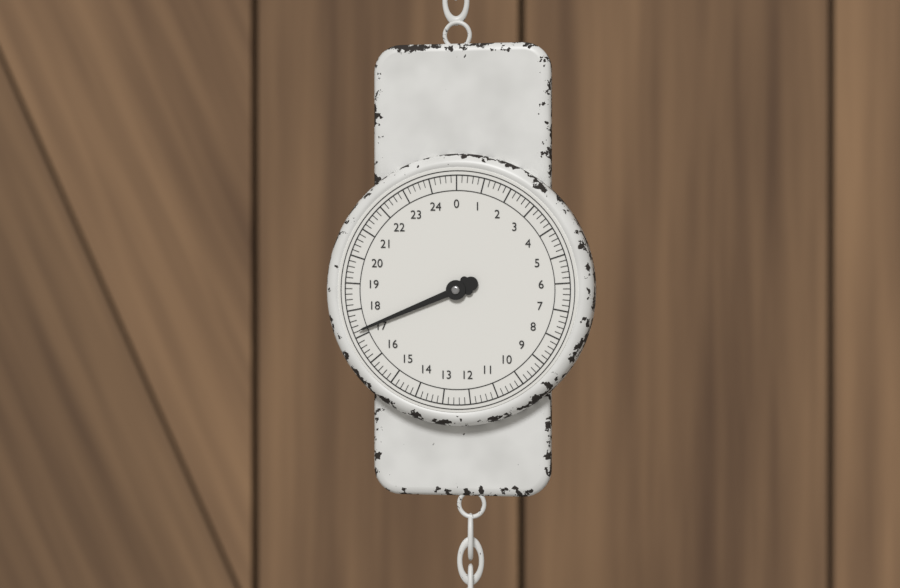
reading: 17.2 (no unit)
